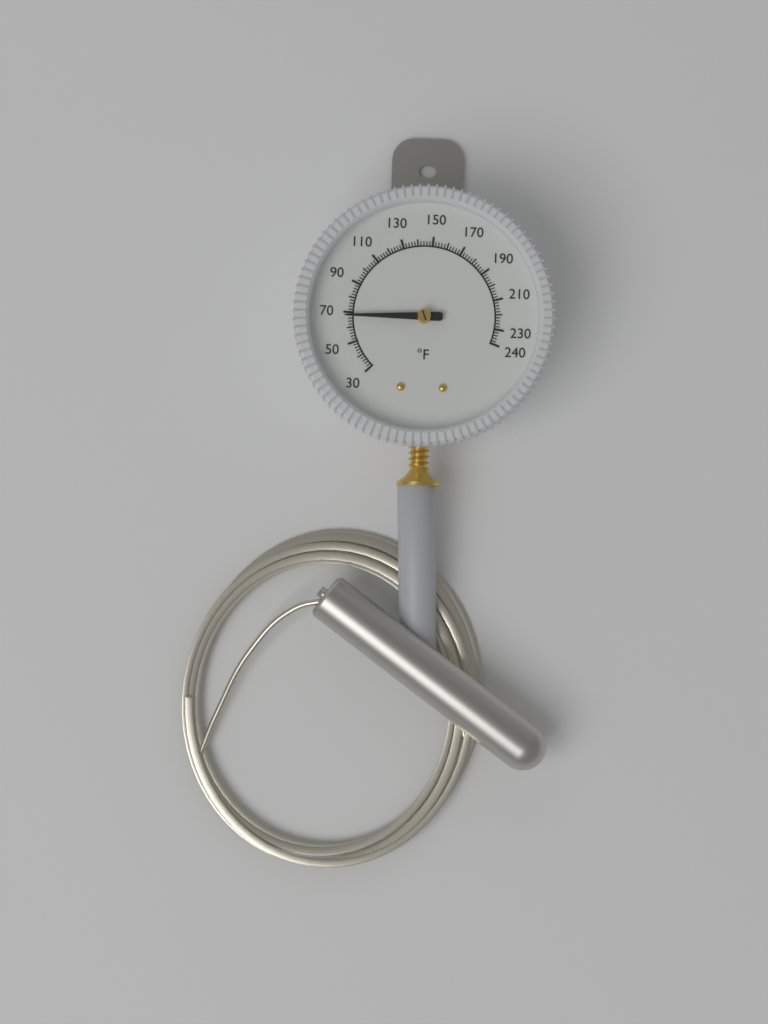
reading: 68 °F
